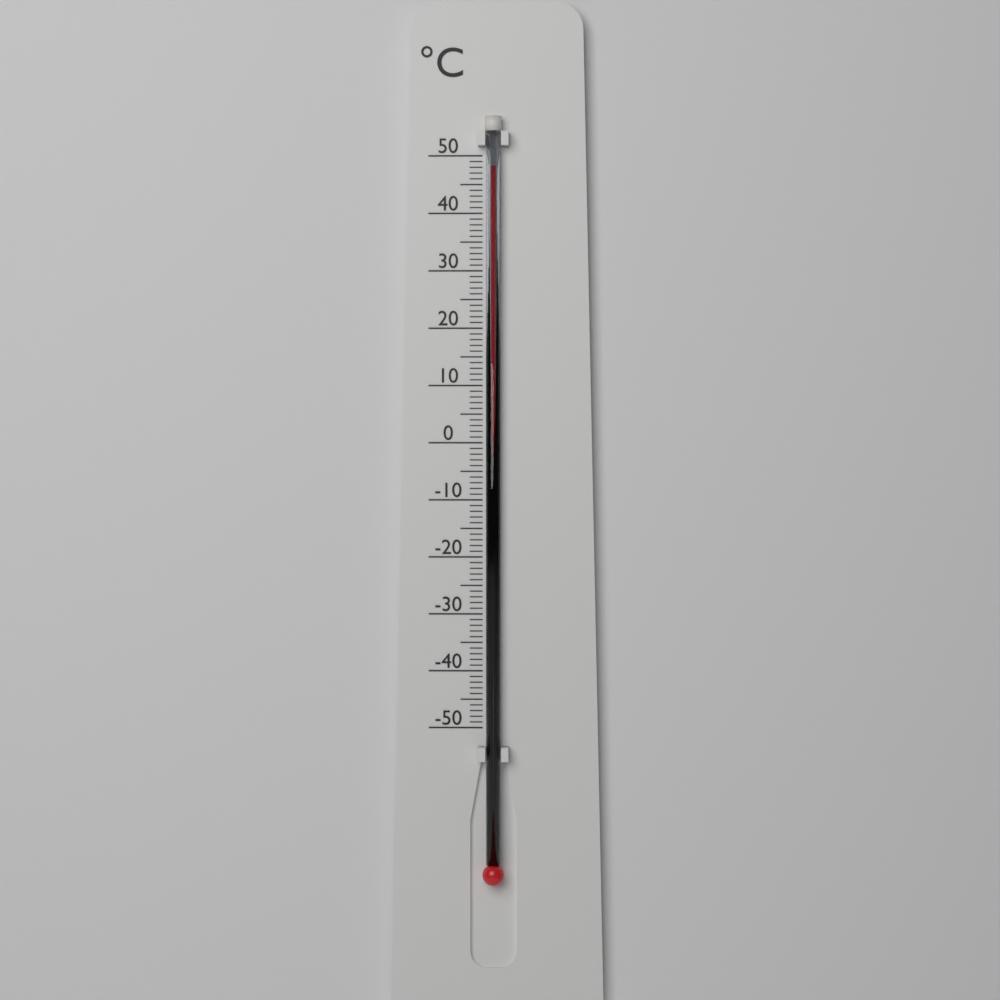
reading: 48 °C
